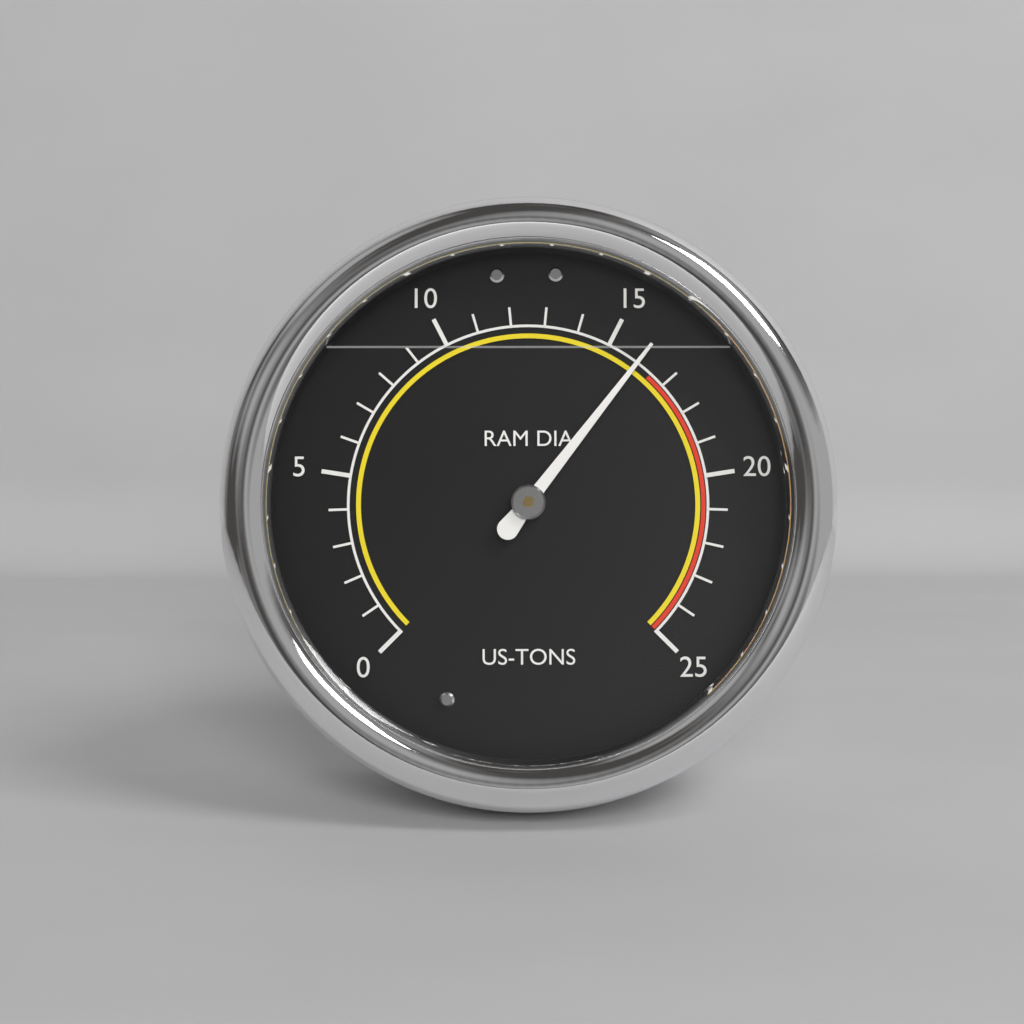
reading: 16 US-TONS
